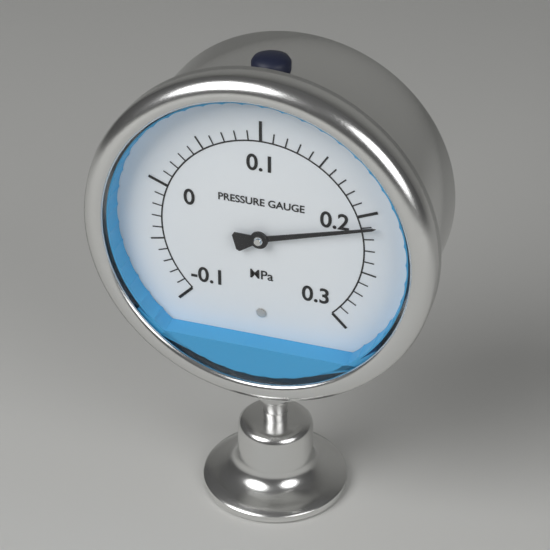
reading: 0.21 MPa
